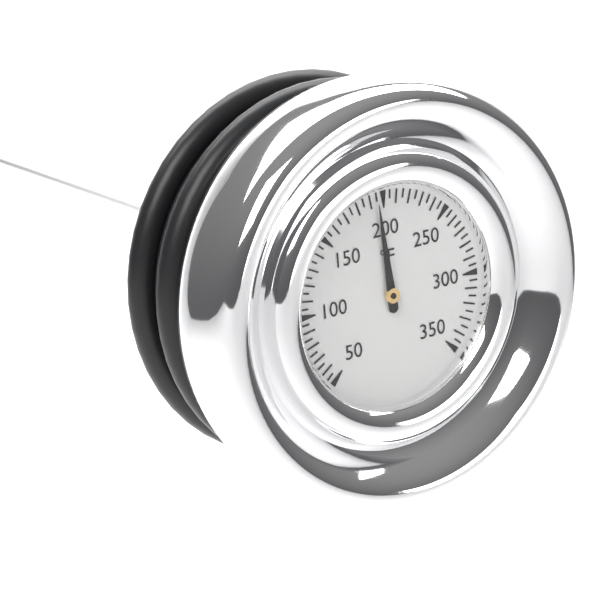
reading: 195 °F
